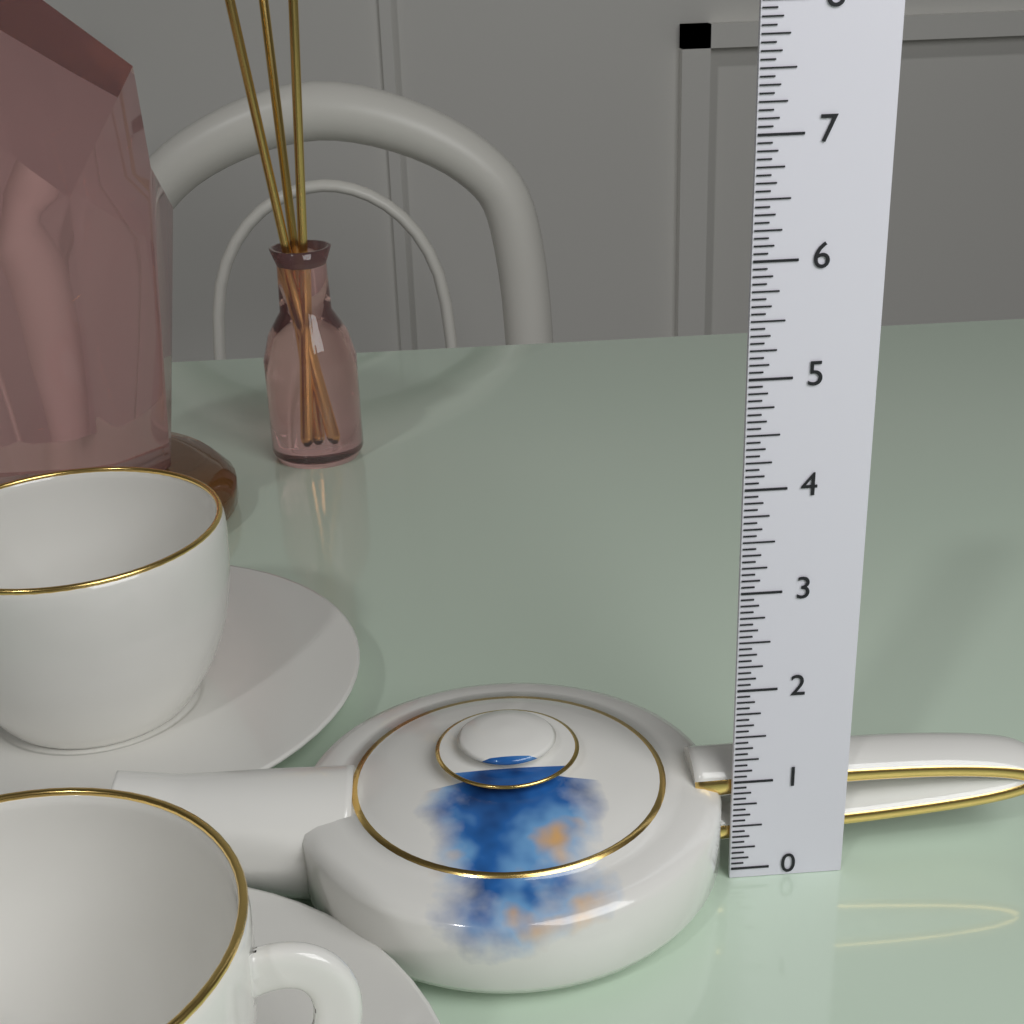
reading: 1.5000 (no unit)
